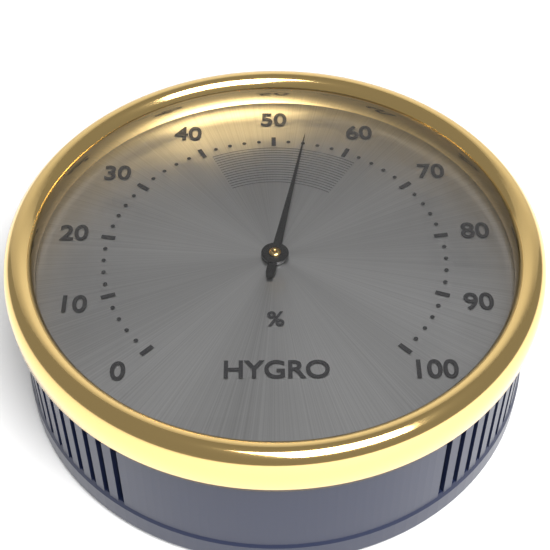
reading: 54 %
